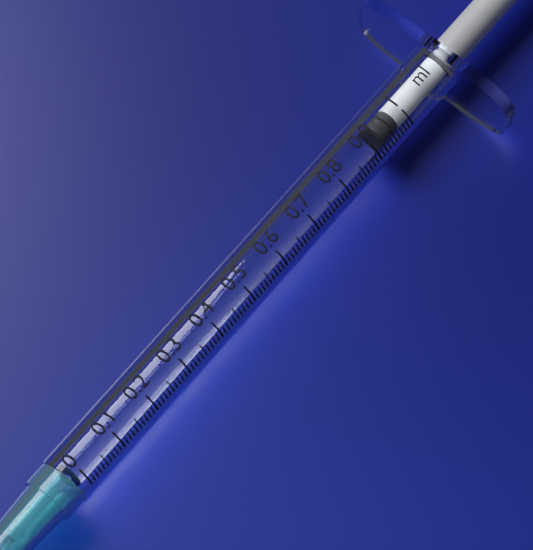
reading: 0.93 ml
